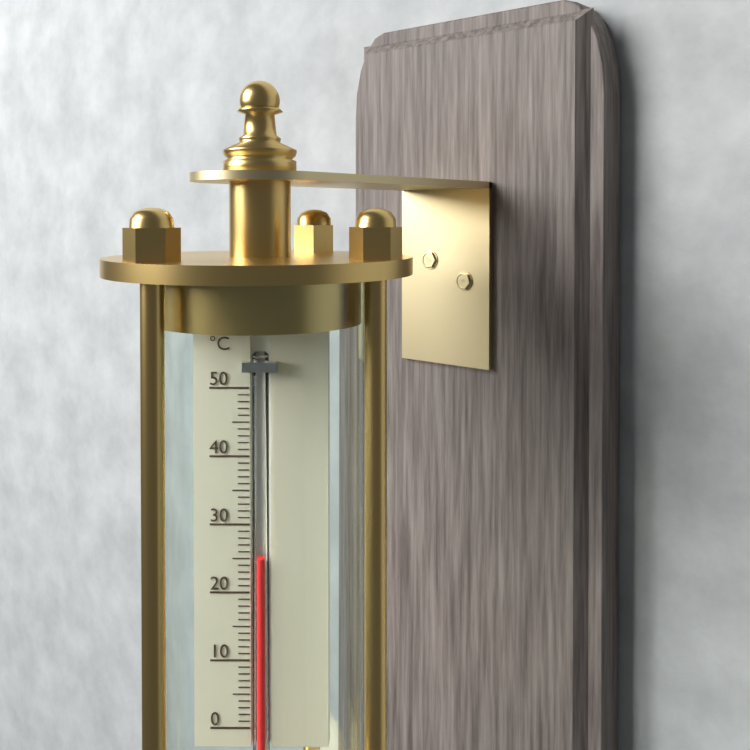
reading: 25 °C
